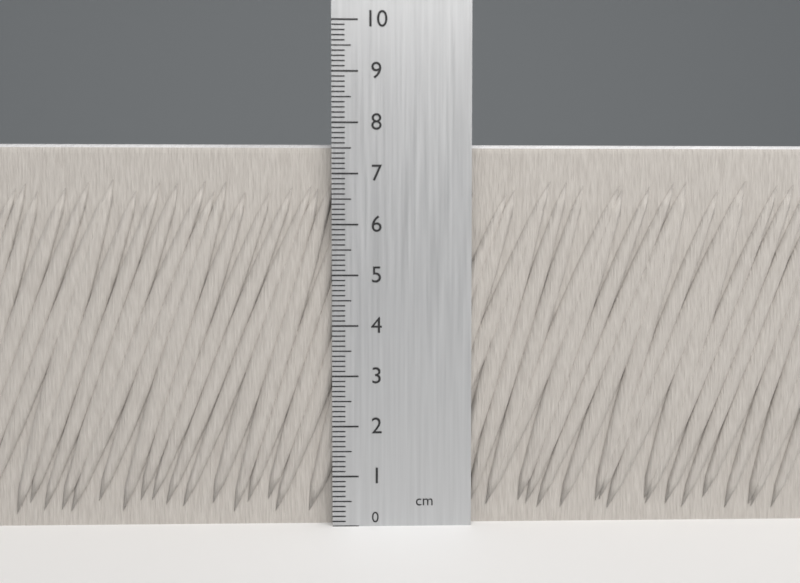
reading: 7.6 cm
